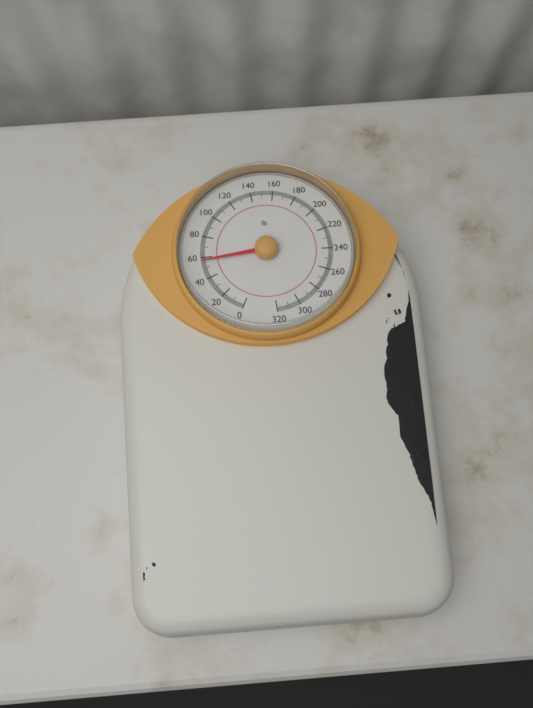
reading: 56 lb
